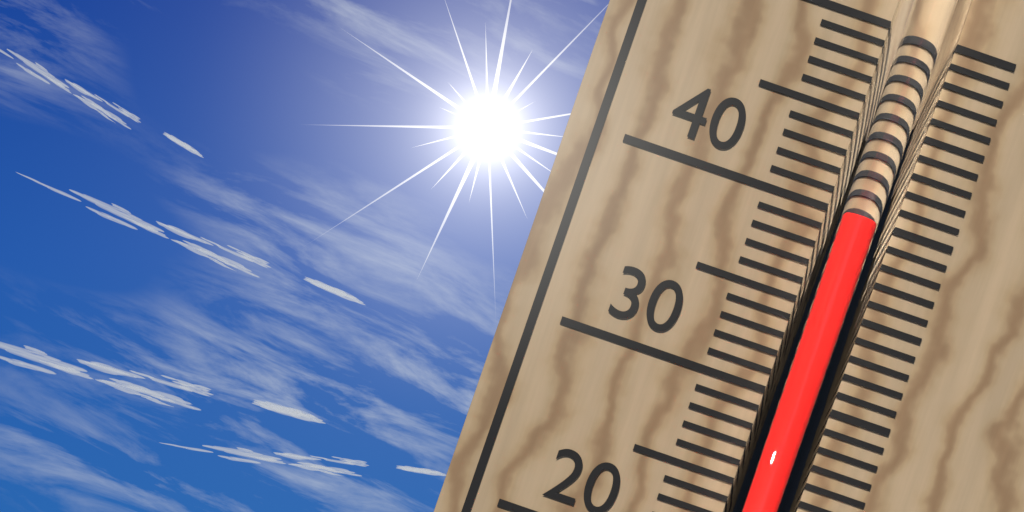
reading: 40 °C
